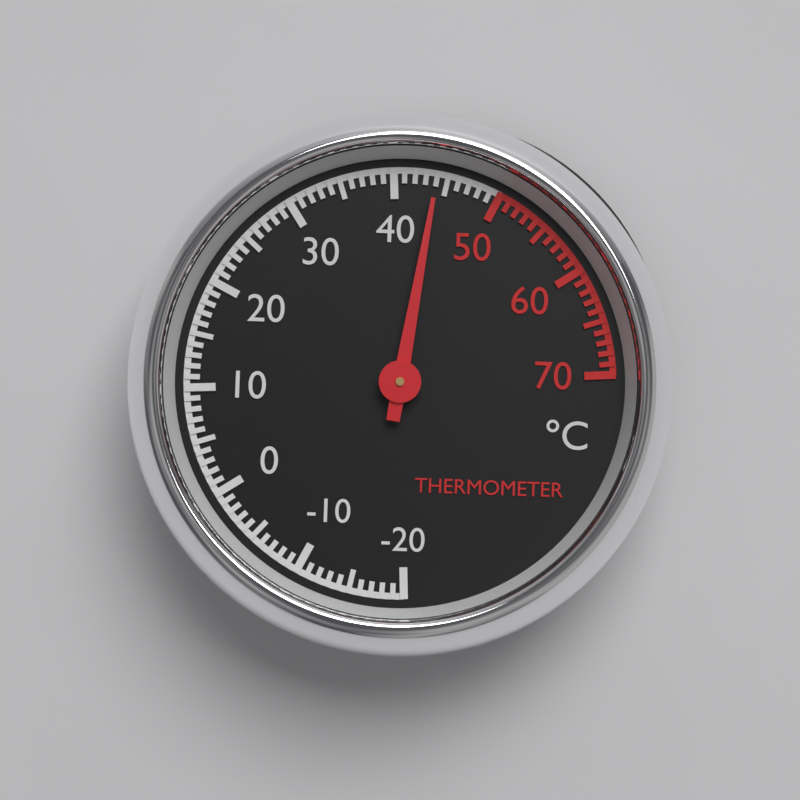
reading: 44 °C
